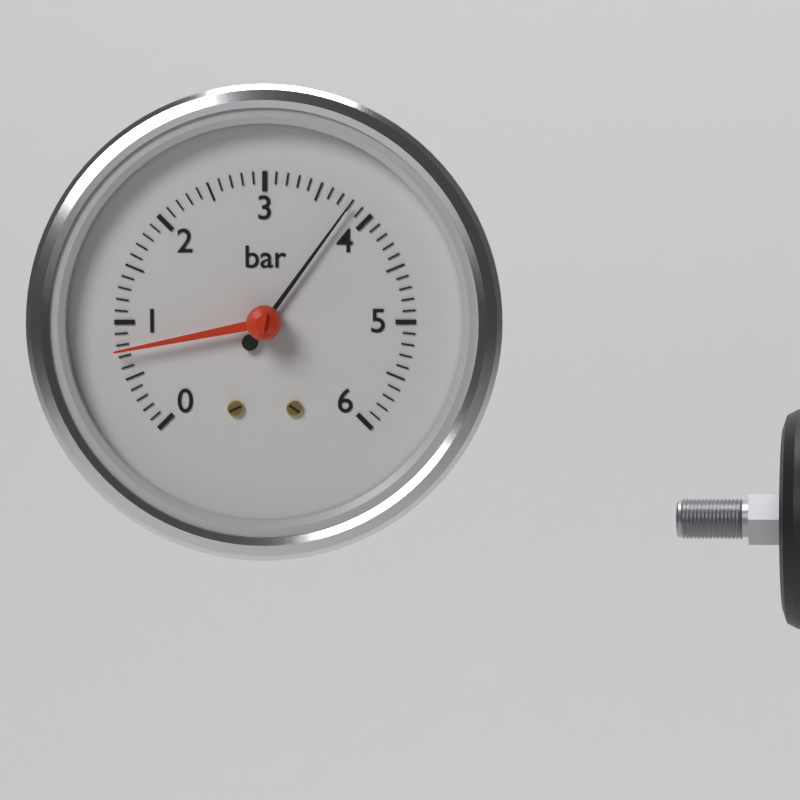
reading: 3.8 bar
